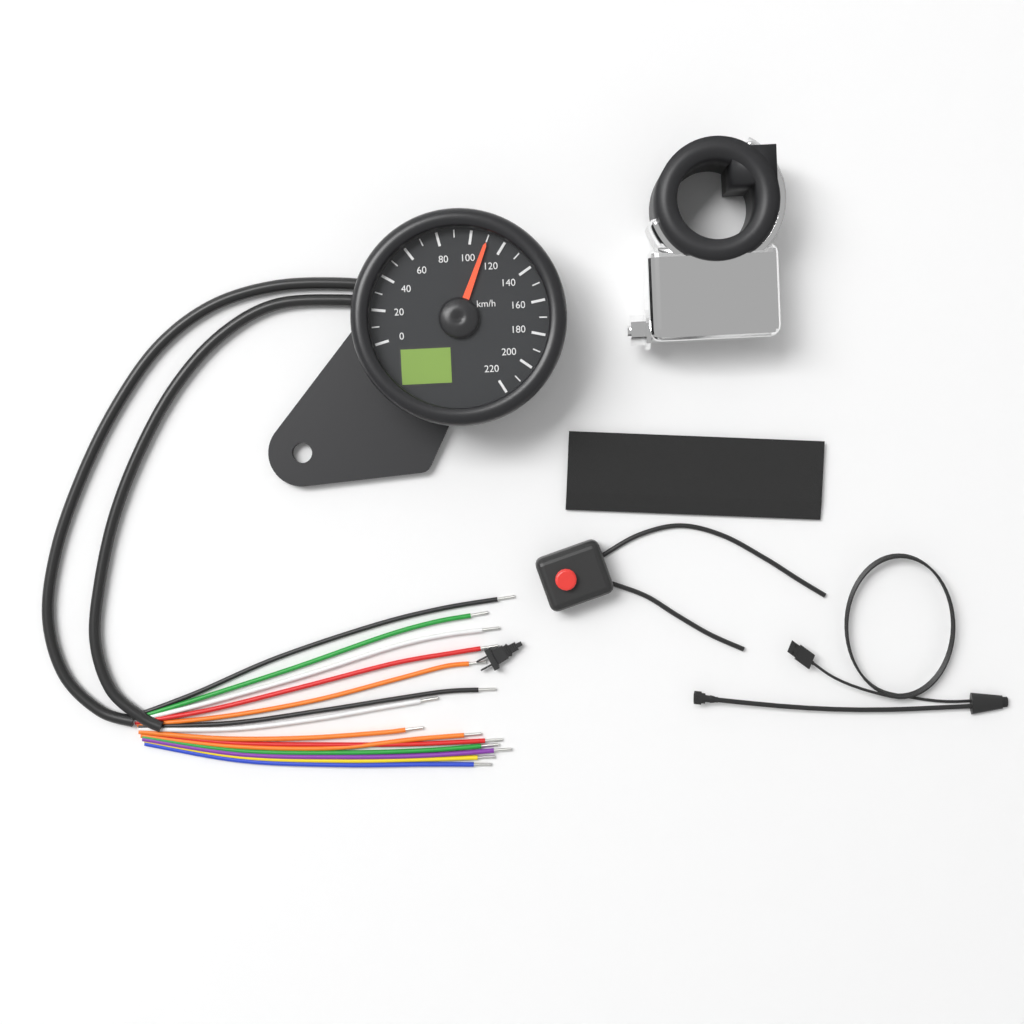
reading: 110 km/h
